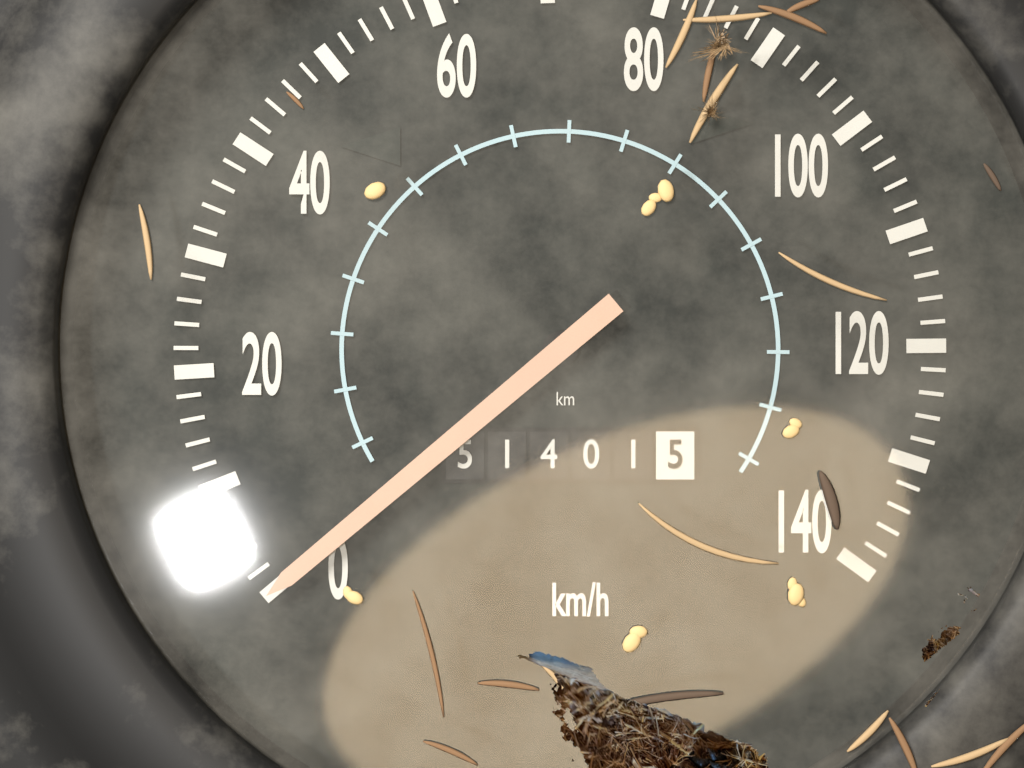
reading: 0 km/h
